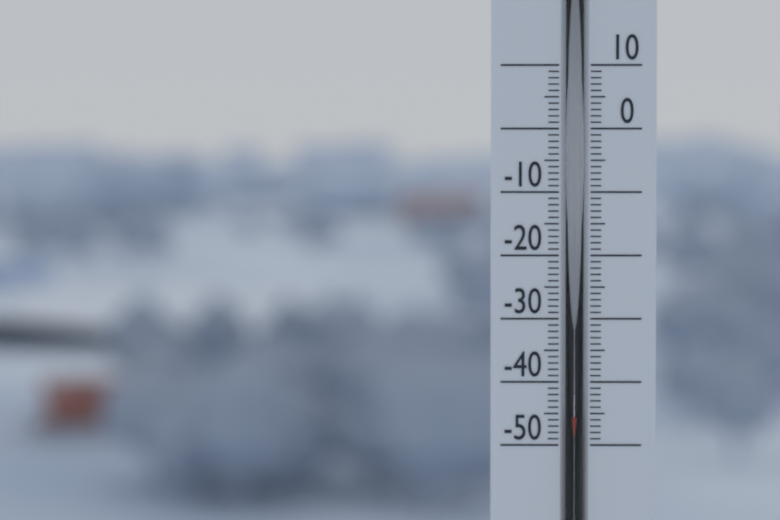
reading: -45 (no unit)
